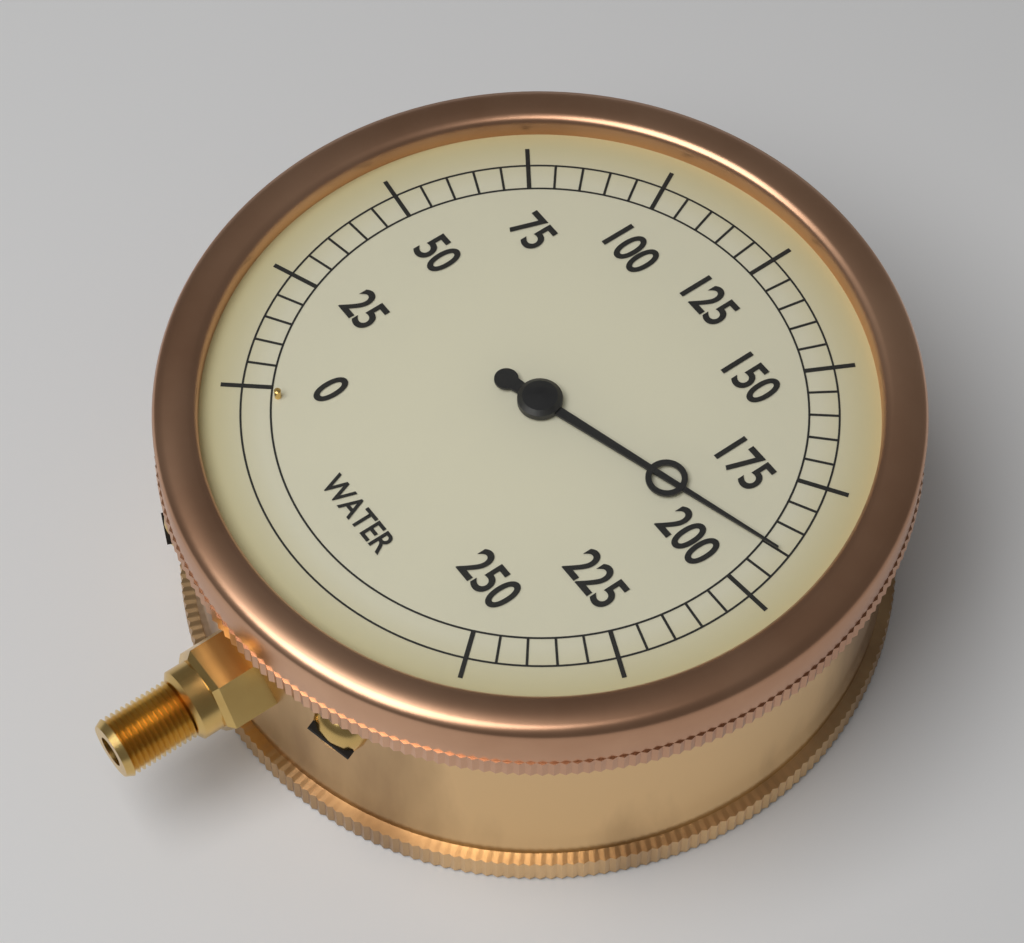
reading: 190 (no unit)
